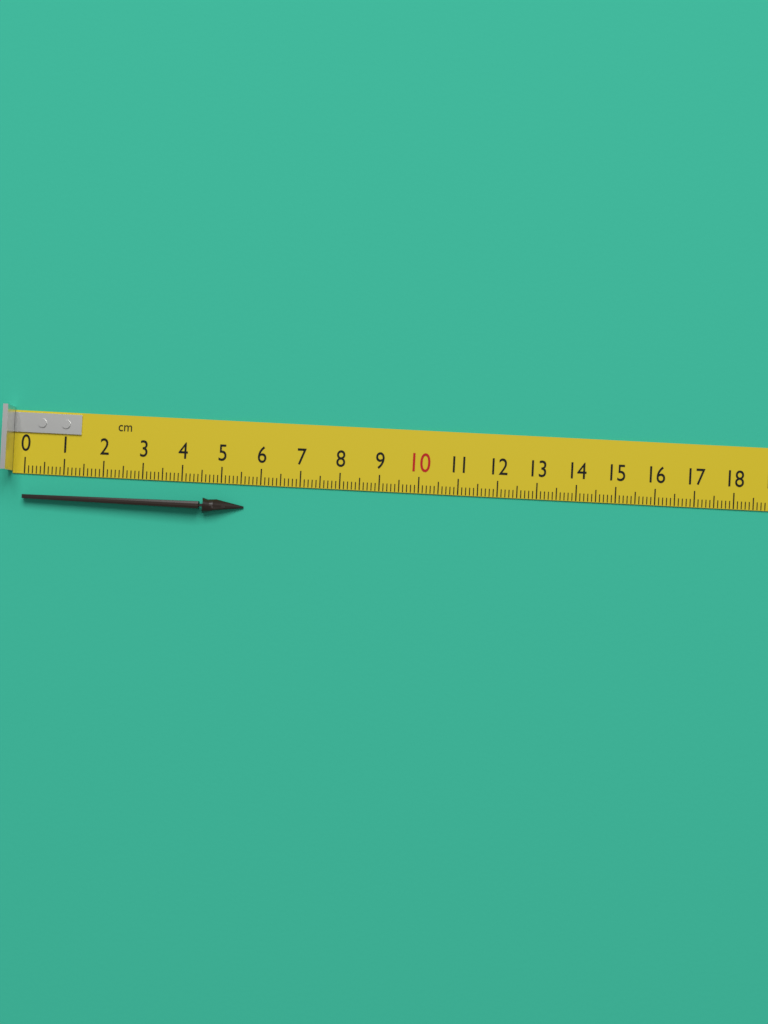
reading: 5.6 cm
